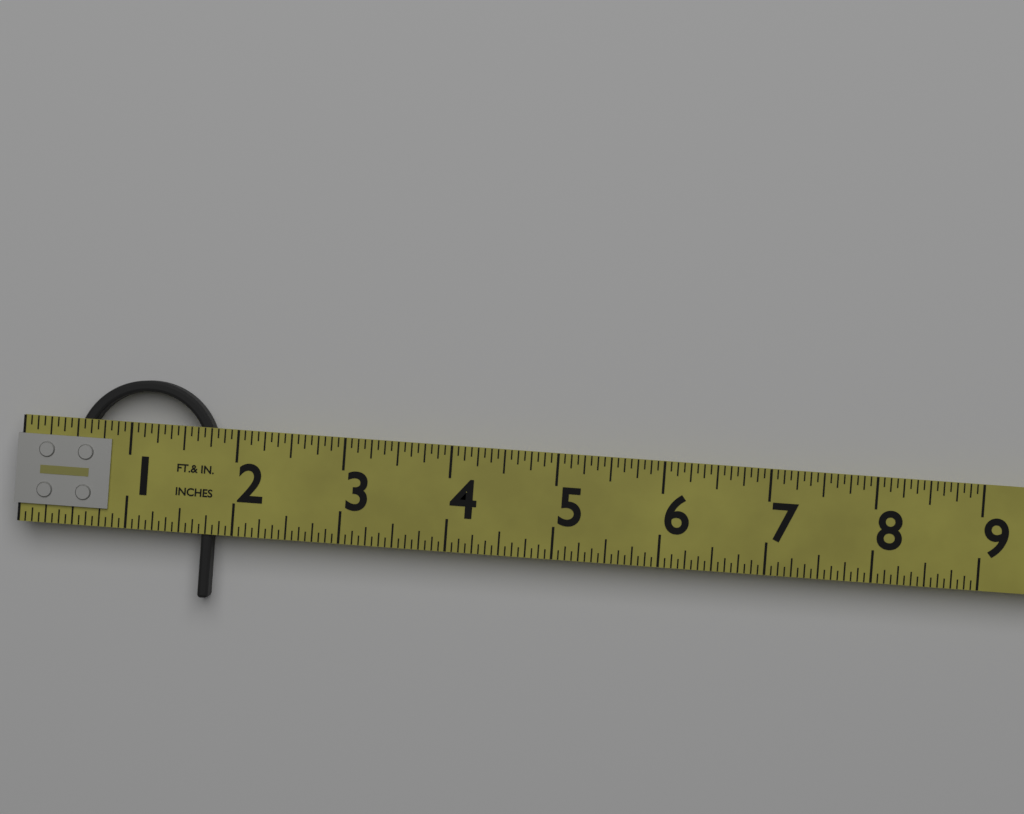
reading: 1.8125 in
